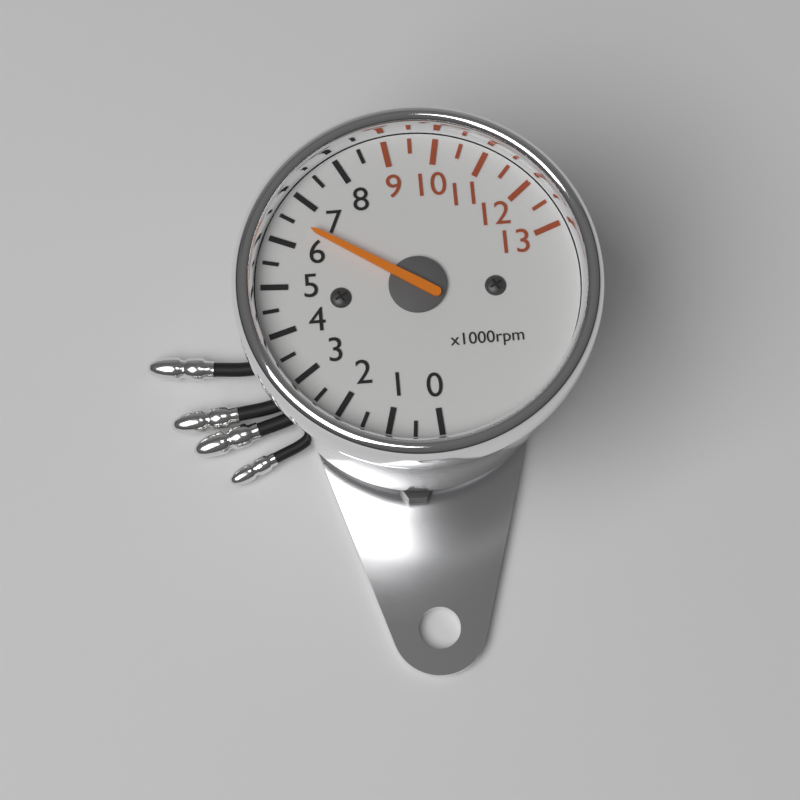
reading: 6500 rpm
